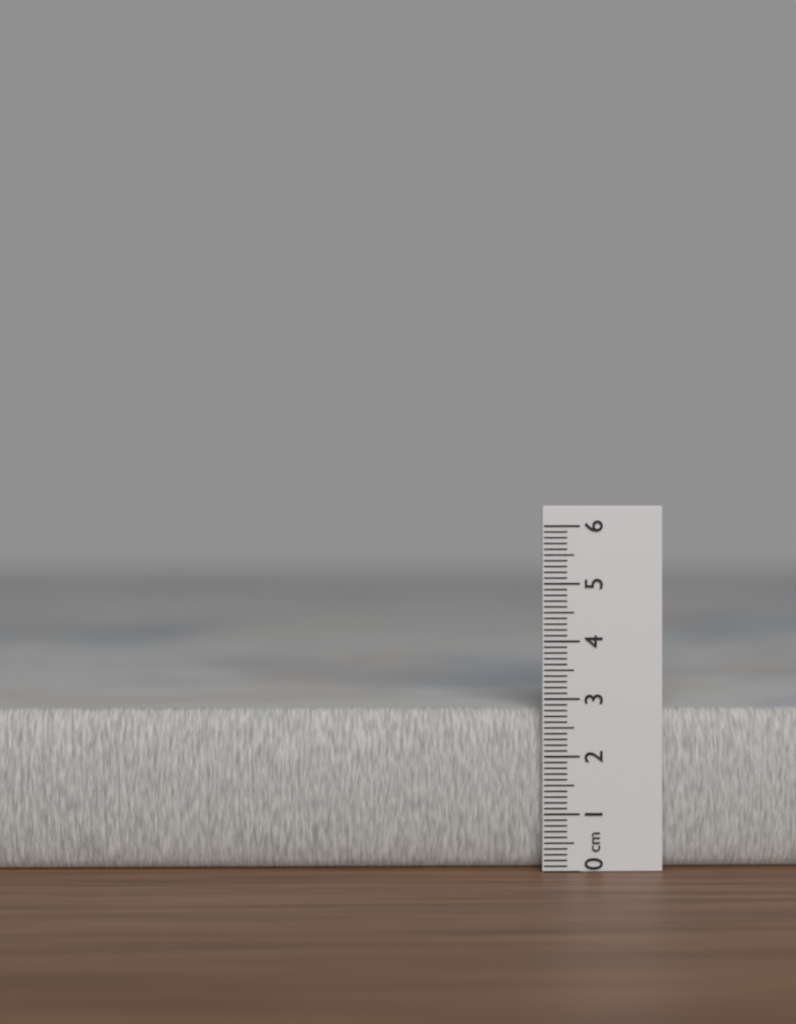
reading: 2.8 cm
